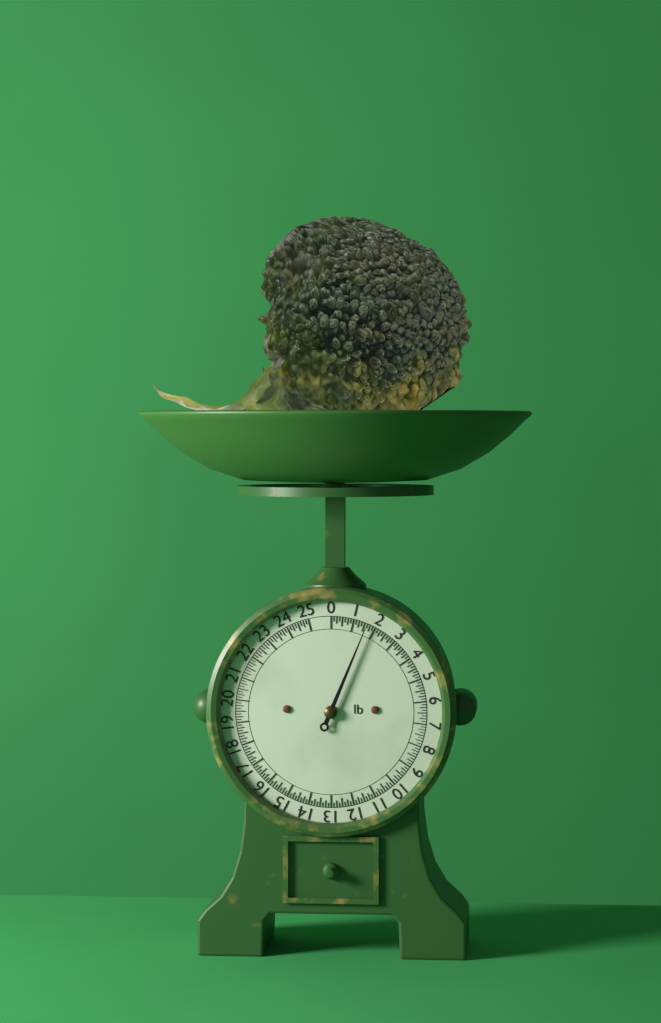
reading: 1.625 lb
